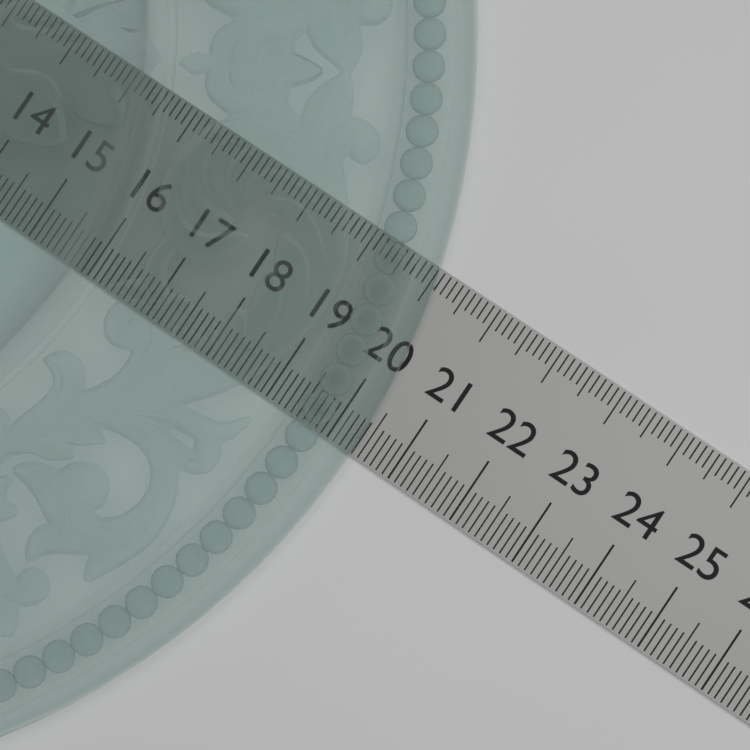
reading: 20.4 (no unit)
